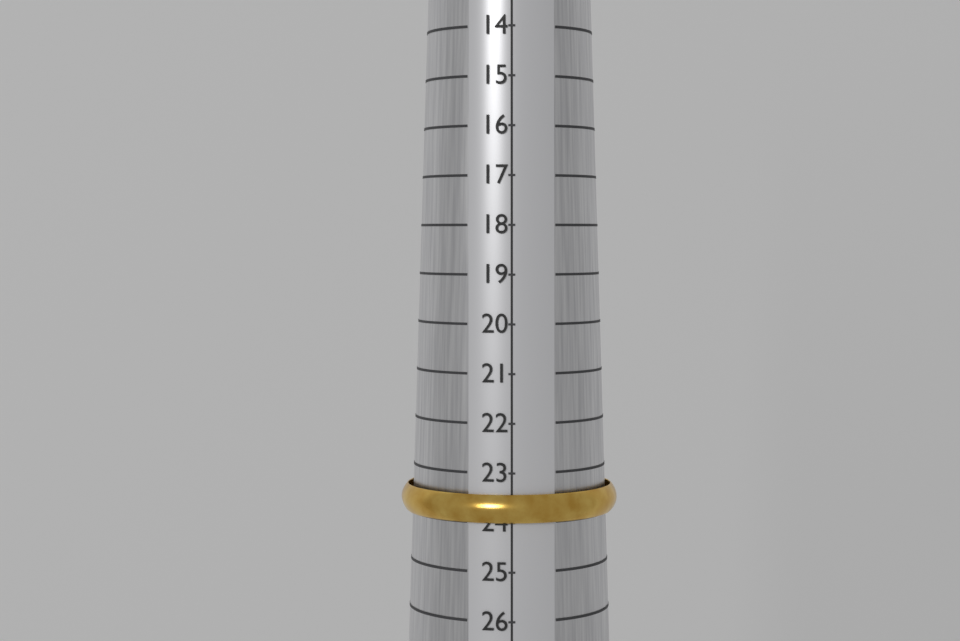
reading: 24 (no unit)
